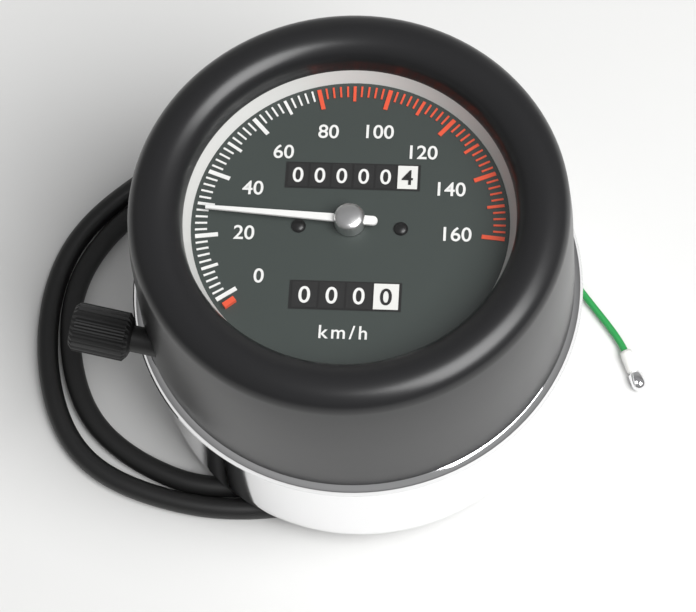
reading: 28 km/h
